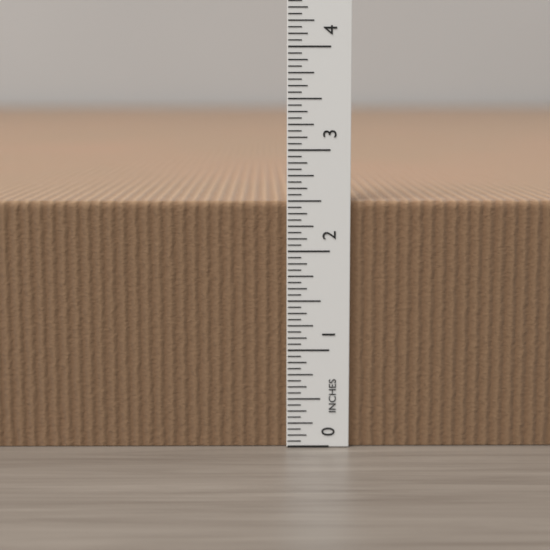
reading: 2.5000 in
